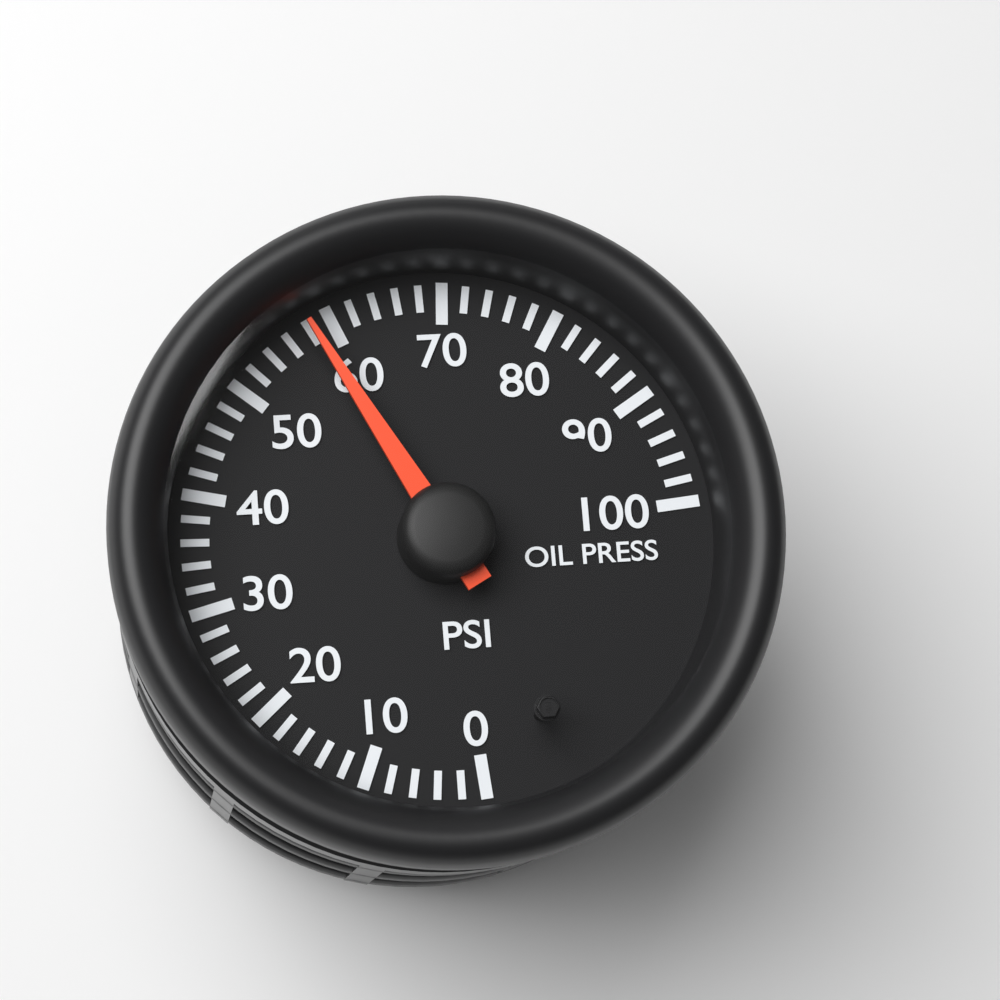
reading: 58 psi
